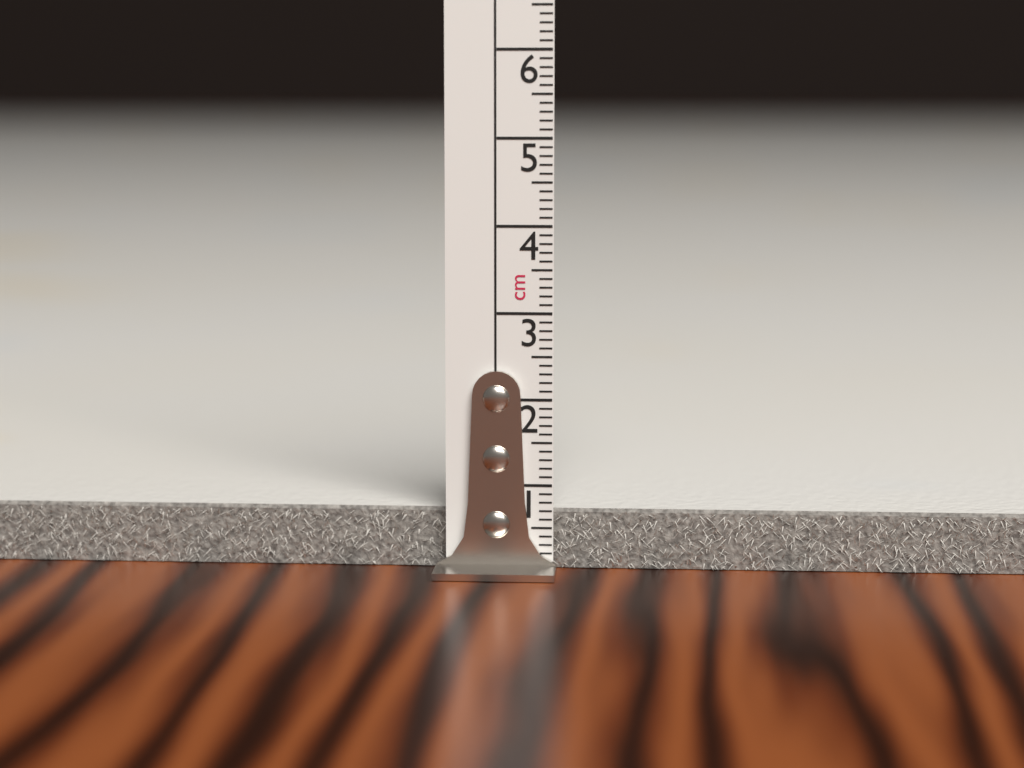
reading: 0.7 cm
